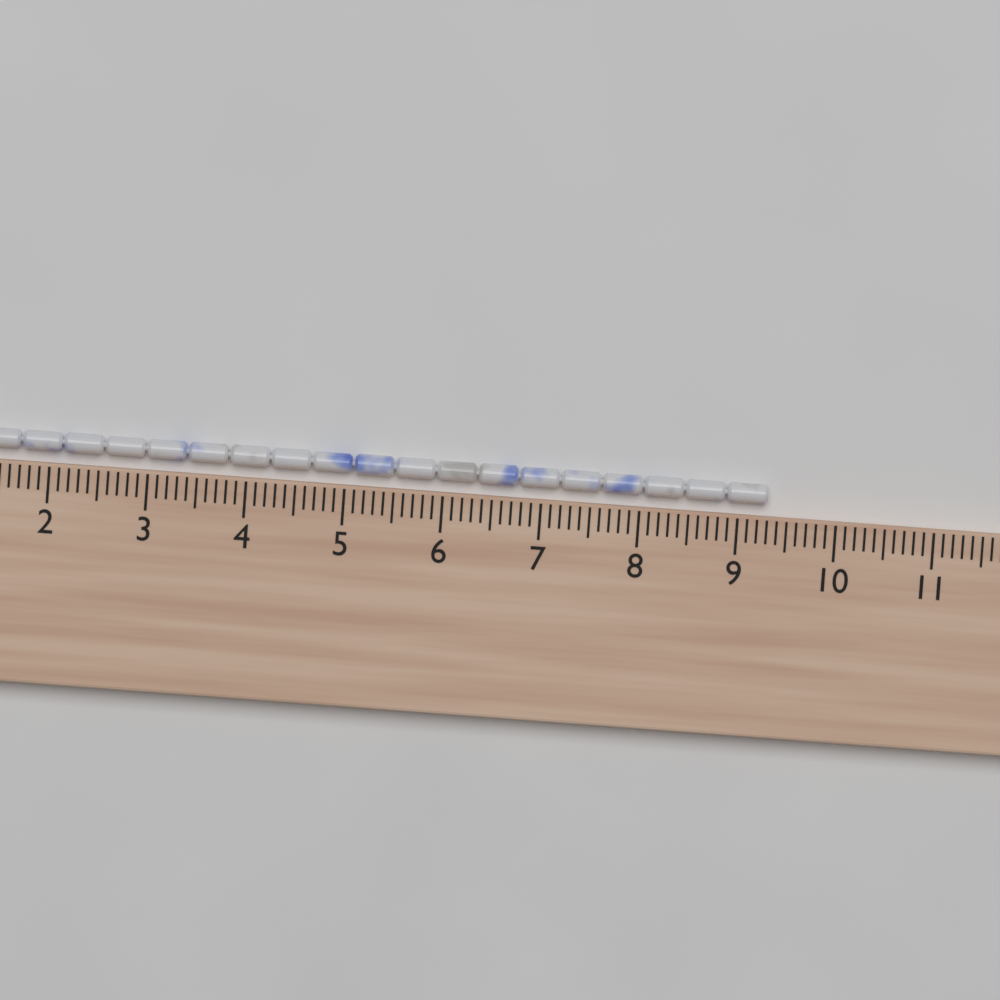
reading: 9.3 cm
